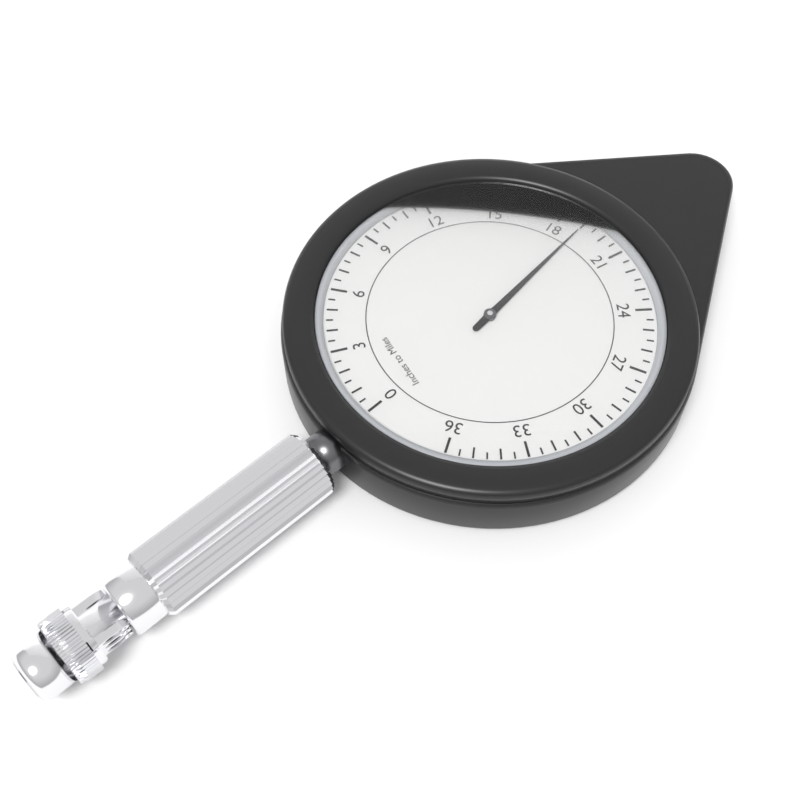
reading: 19.0 miles
